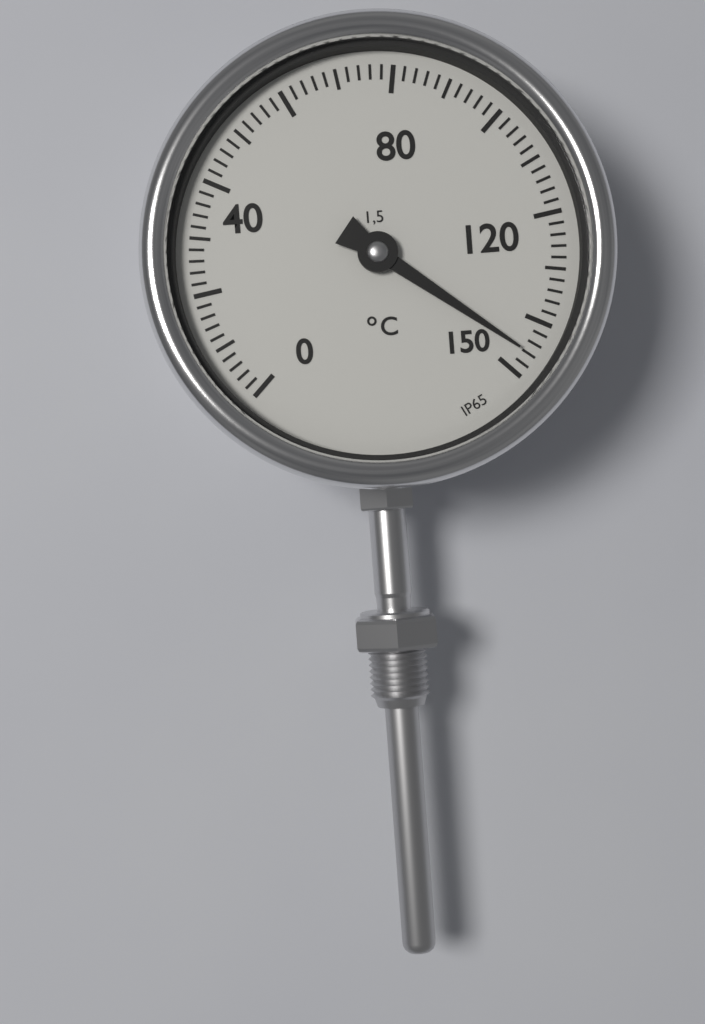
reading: 146 °C
